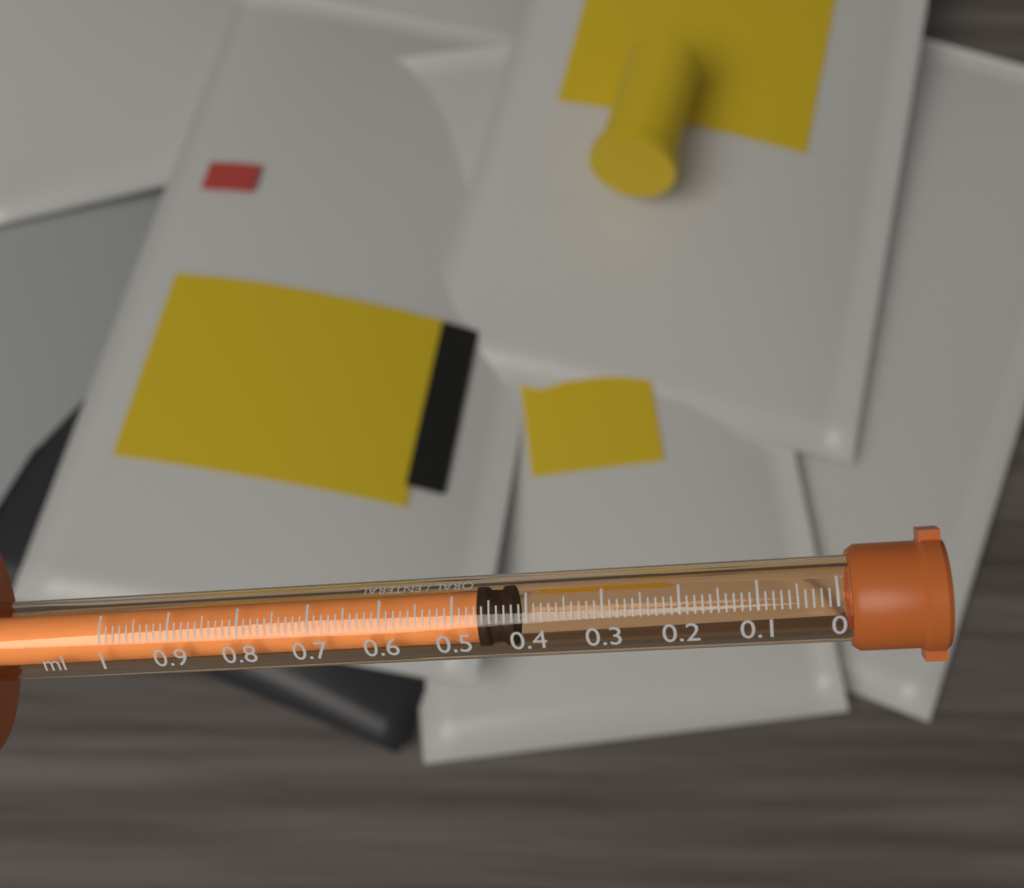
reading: 0.42 ml
